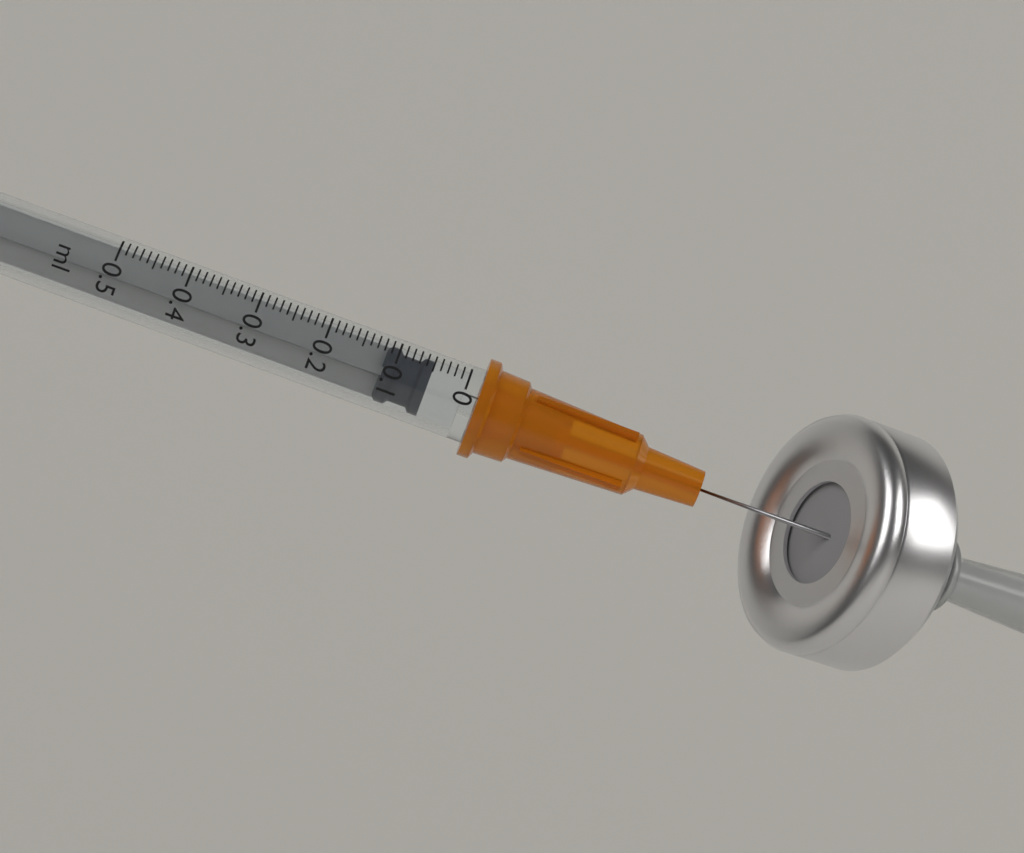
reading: 0.05 ml
